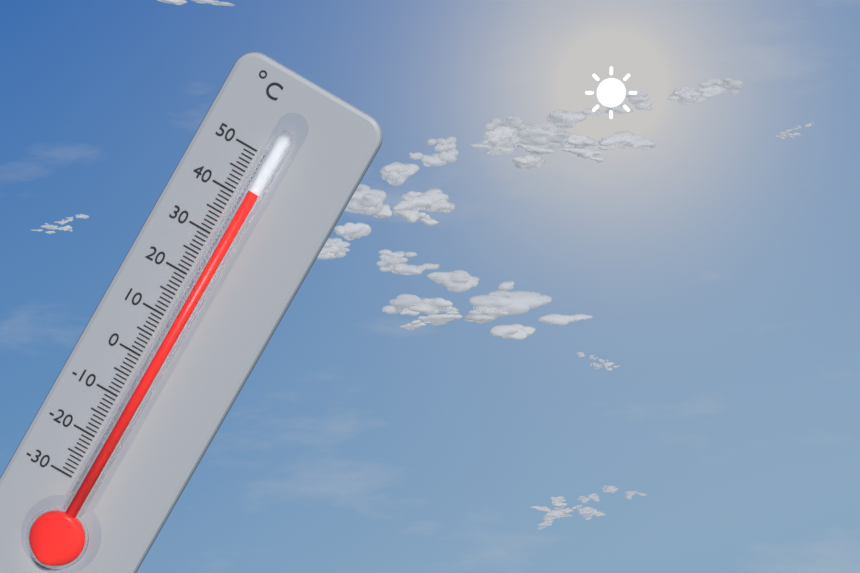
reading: 42 °C
